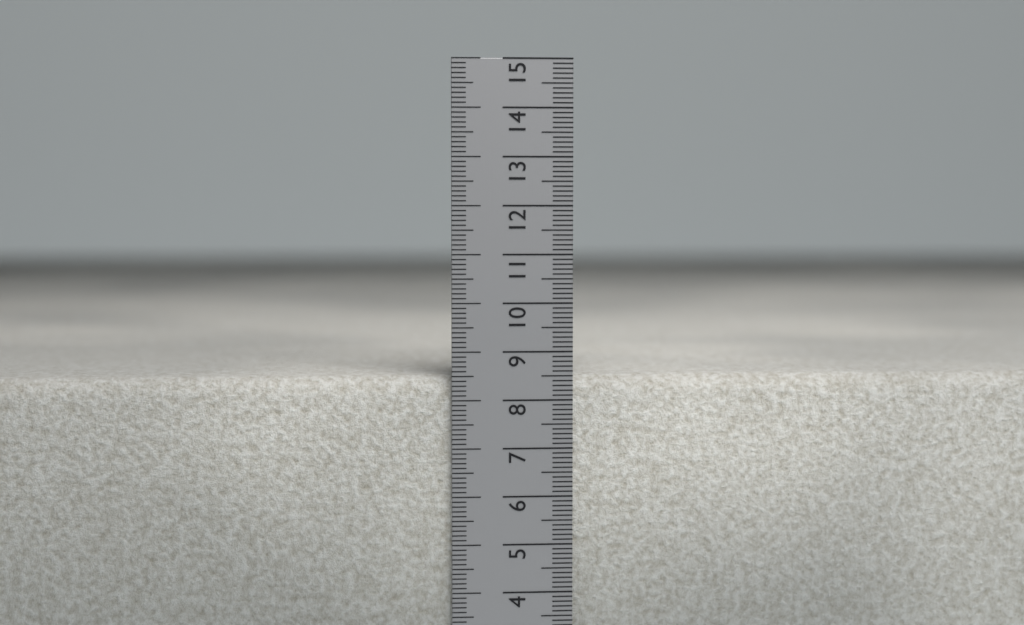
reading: 8.5 cm
